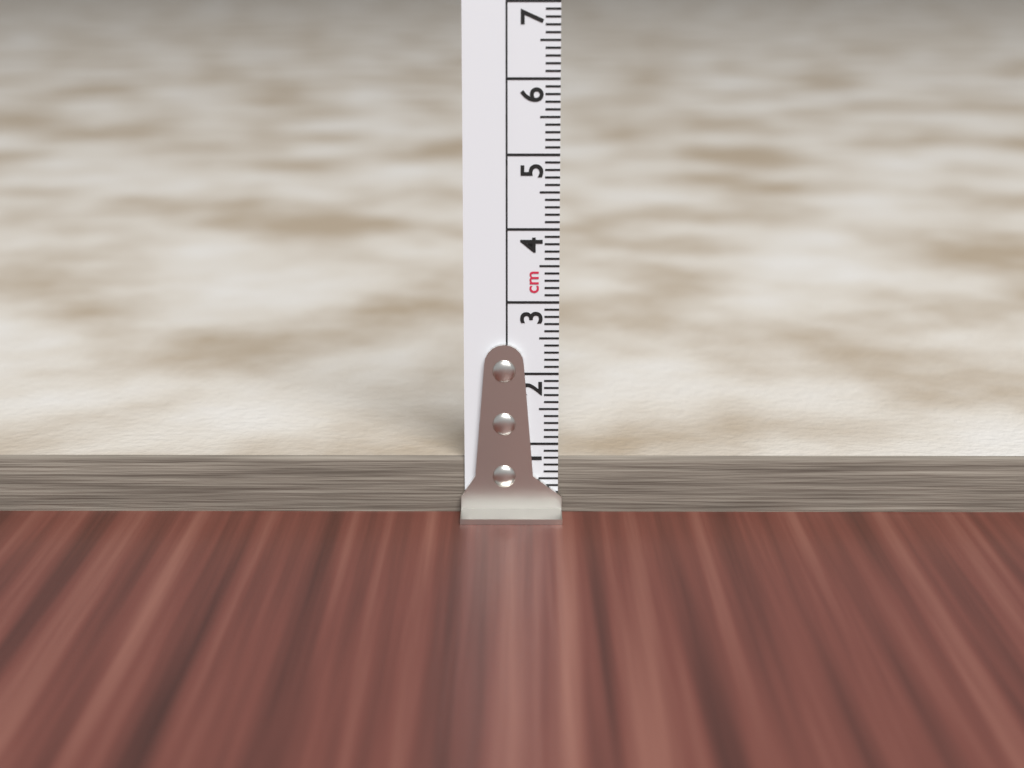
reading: 0.8 cm
